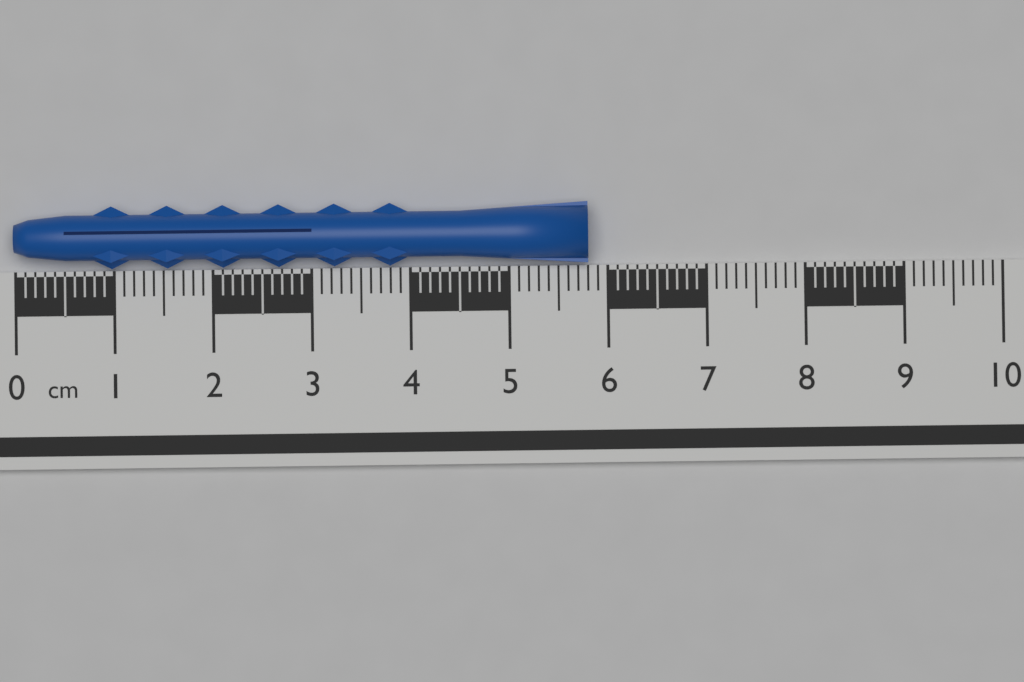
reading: 5.8 cm
